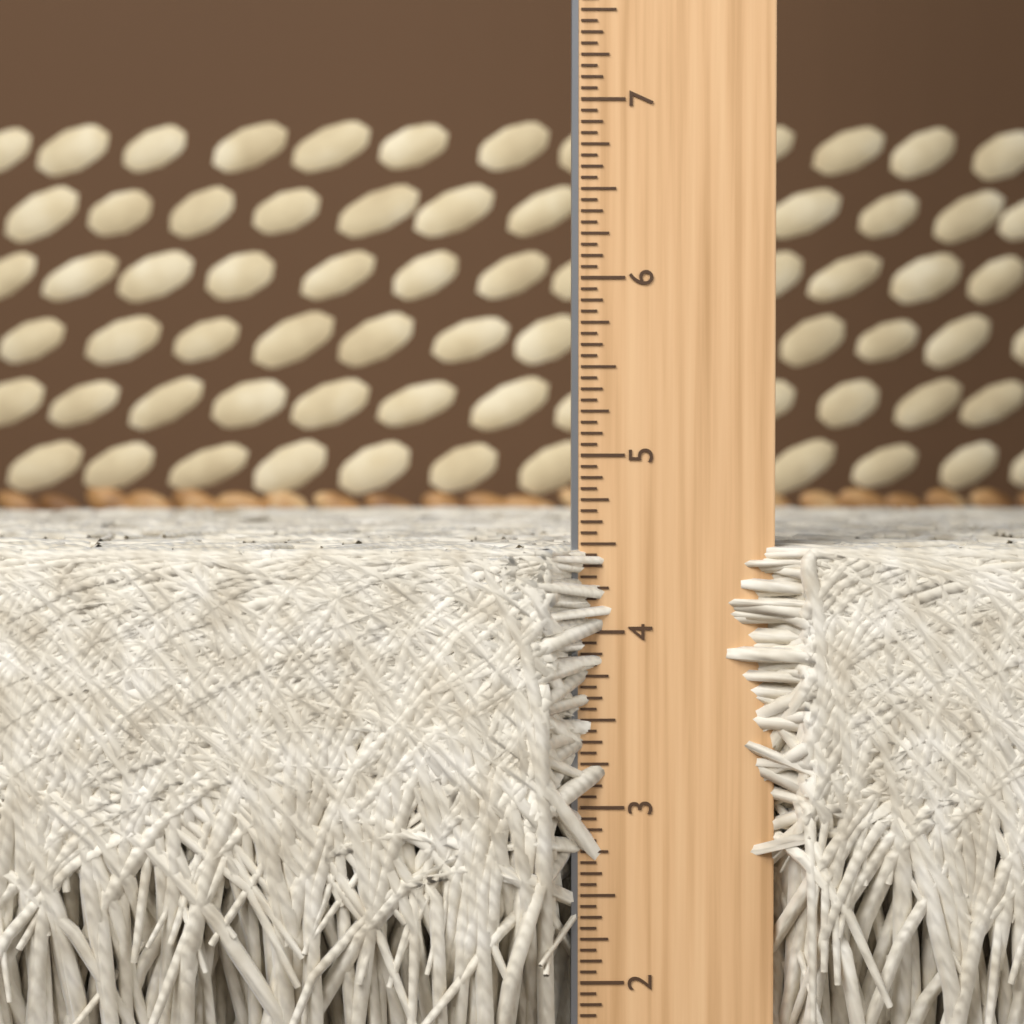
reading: 4.5000 in
